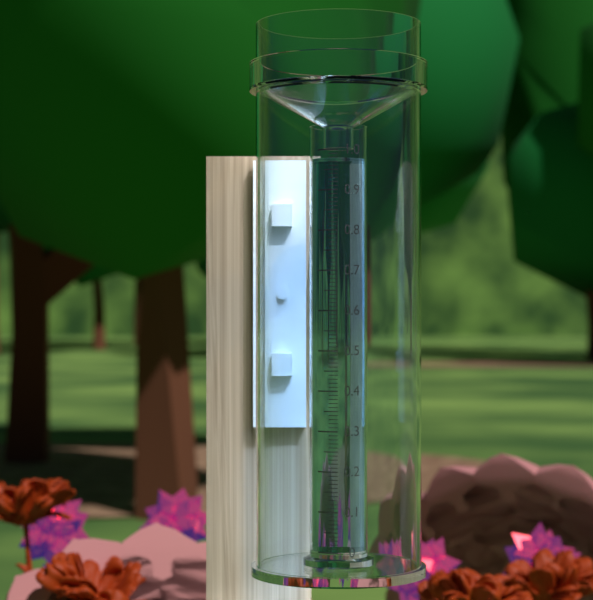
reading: 0.98 (no unit)
